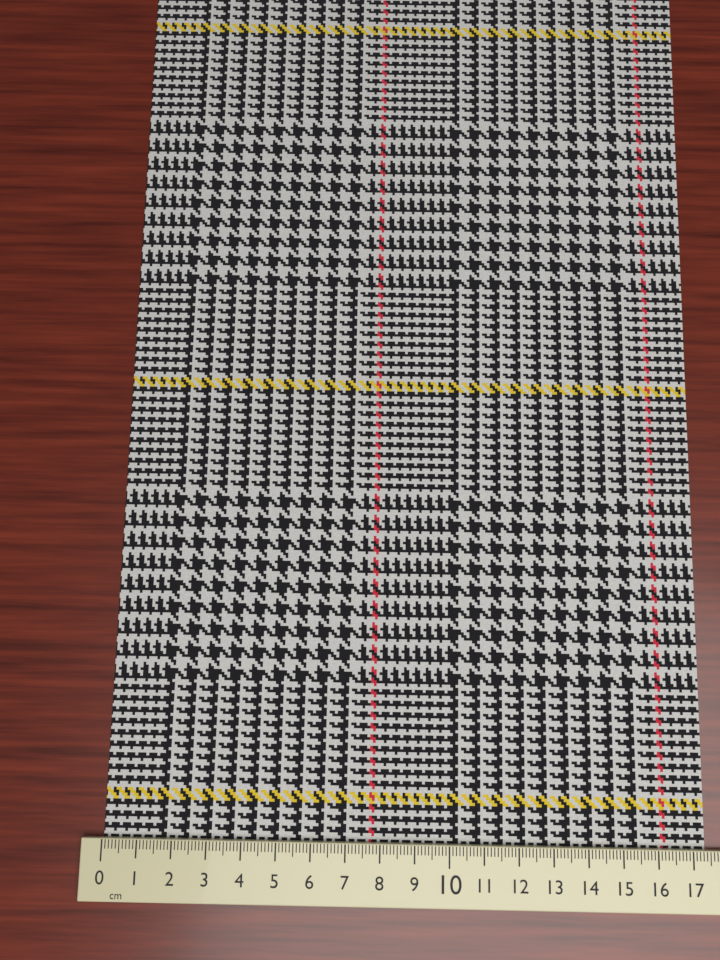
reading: 17.4 cm
